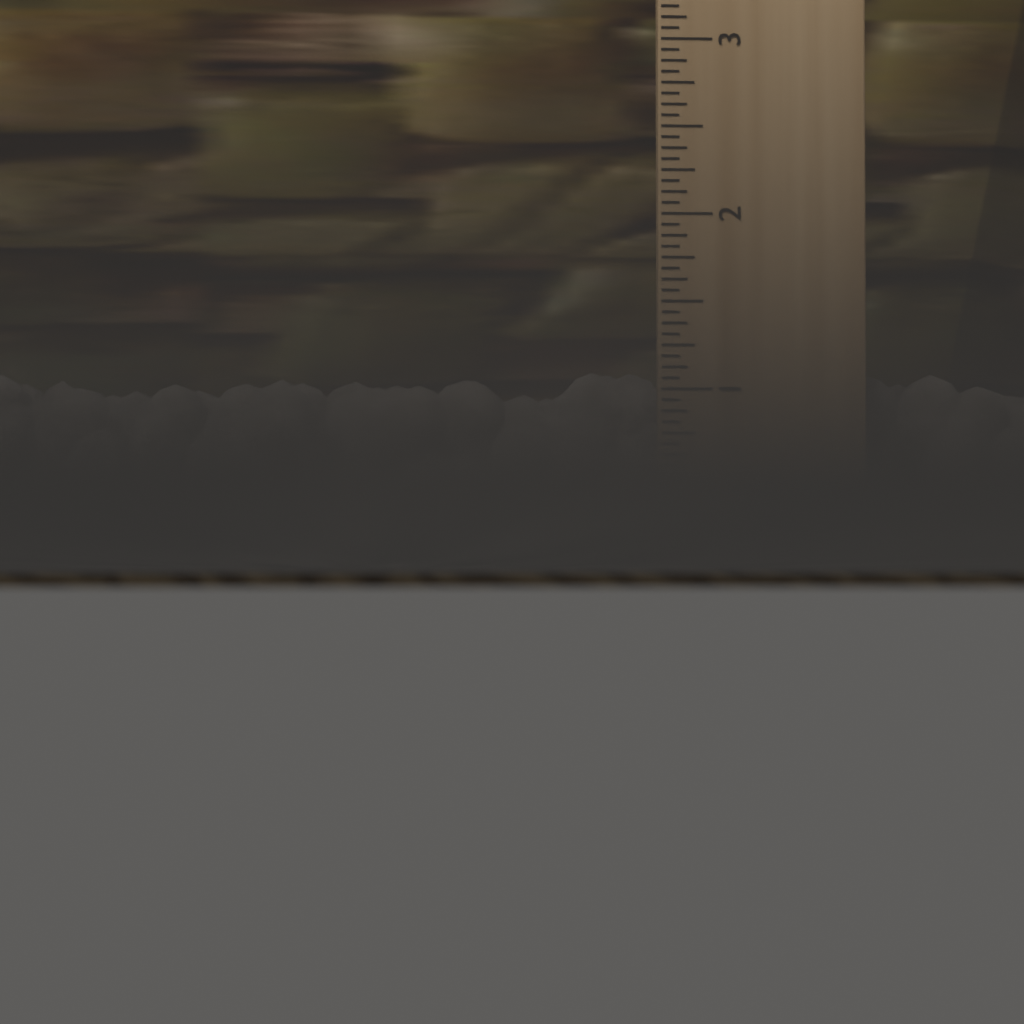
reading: 1.1250 in
